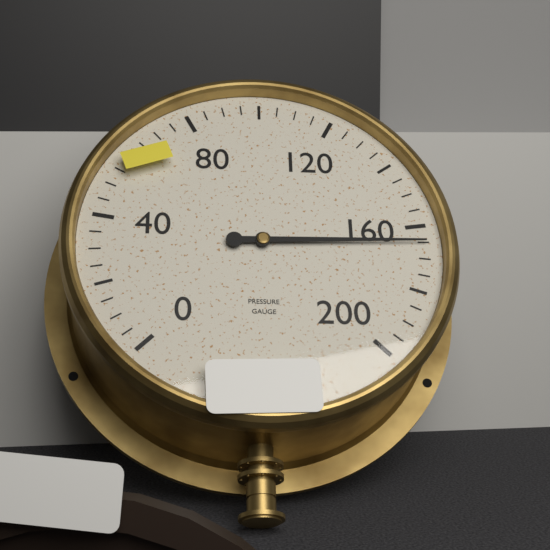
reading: 165 (no unit)
